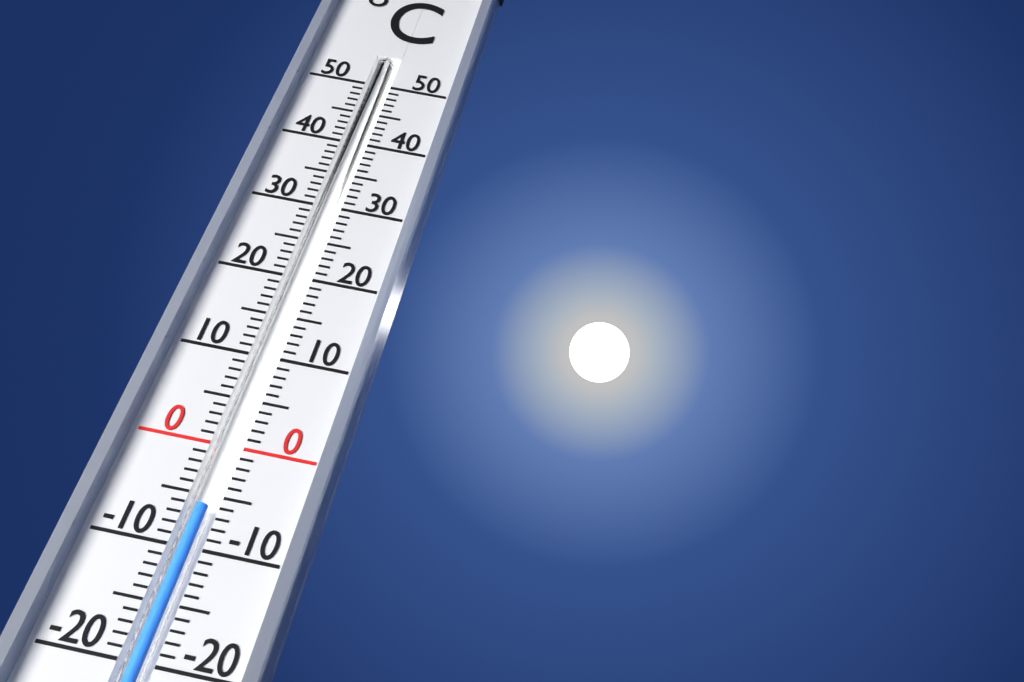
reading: -6 °C
